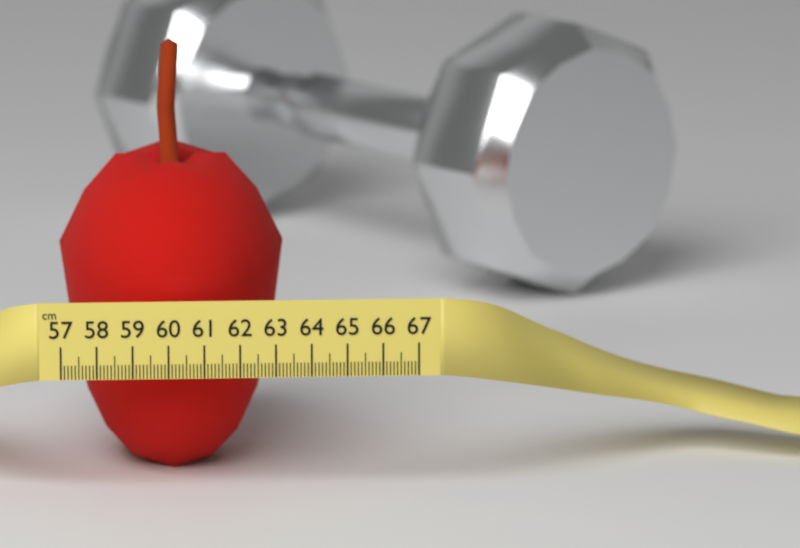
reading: 63.4 cm
